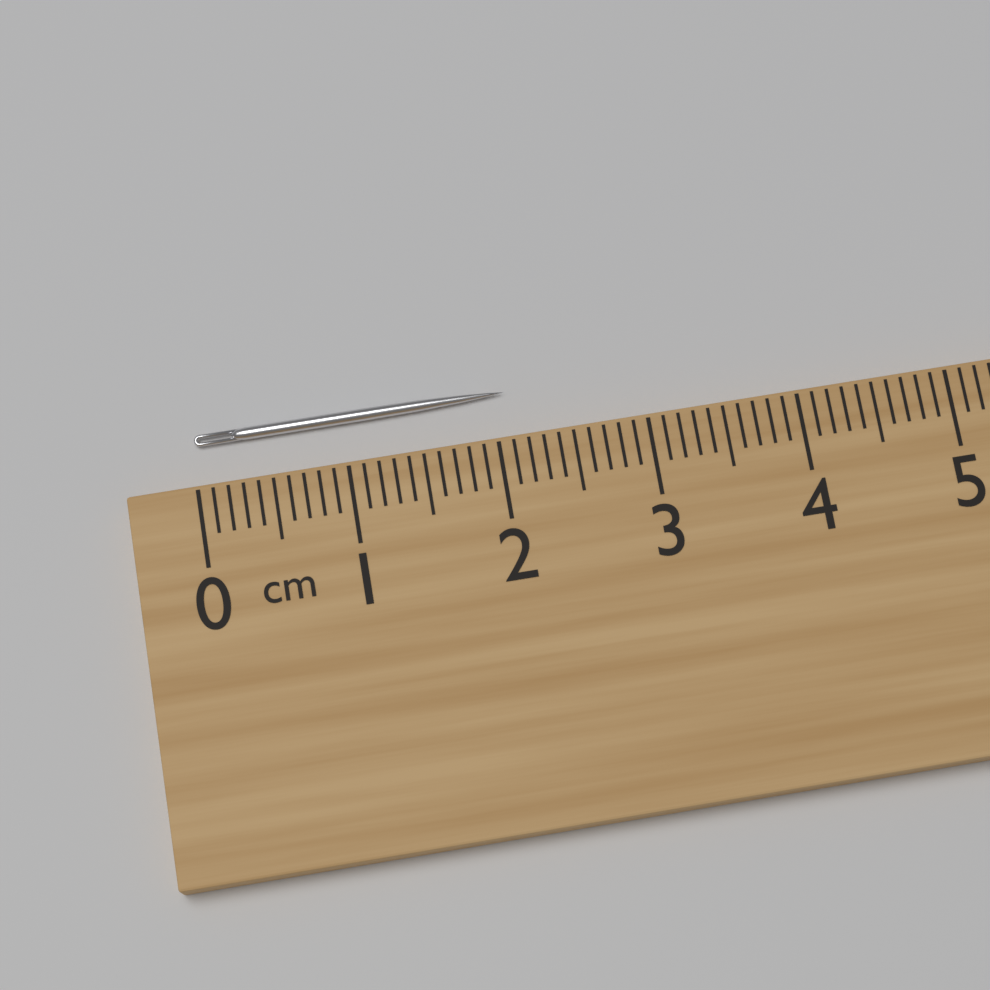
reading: 2.1 cm
